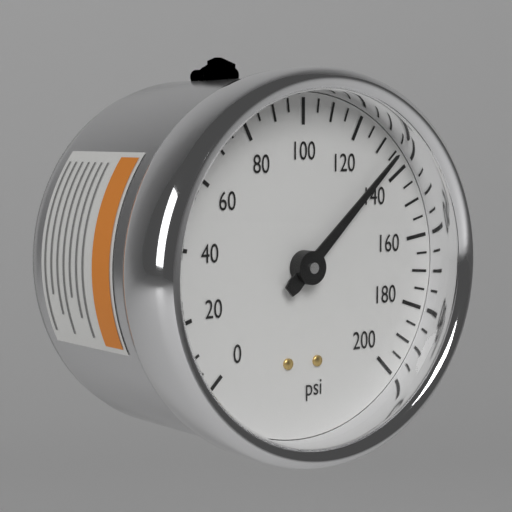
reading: 135 psi
